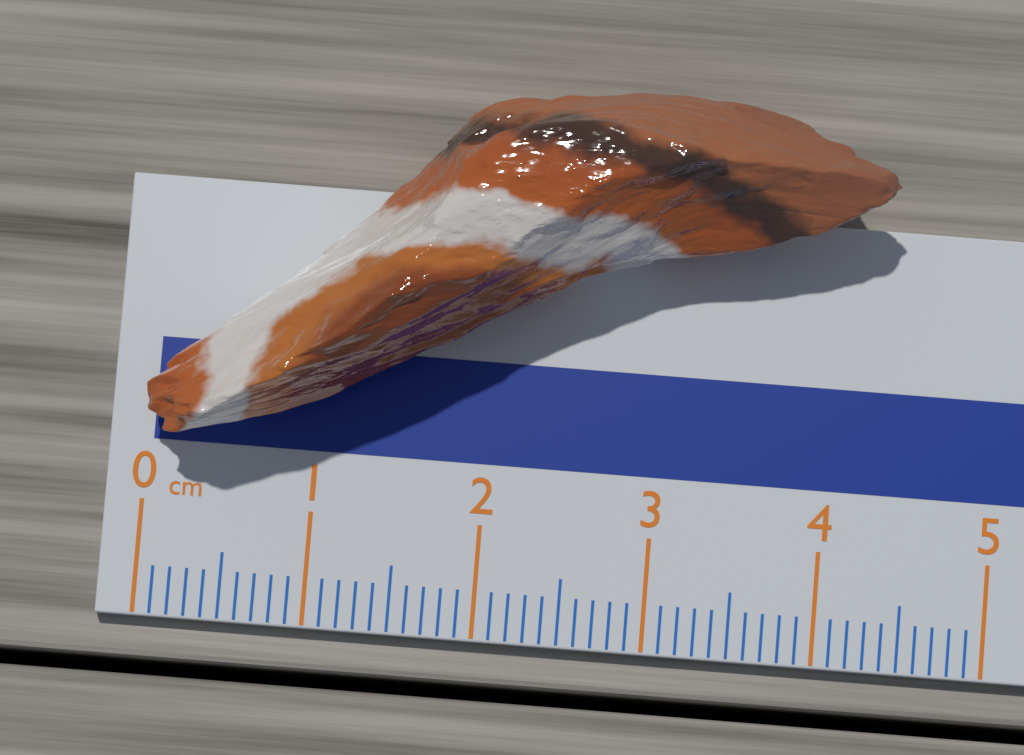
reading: 4.3 cm
